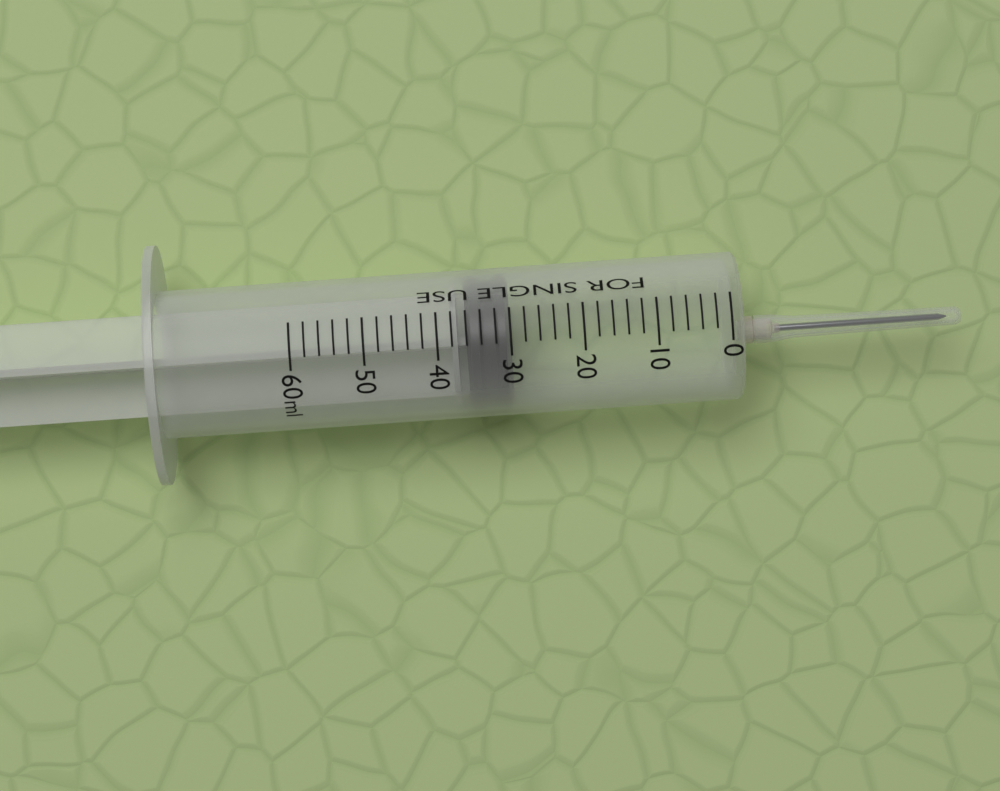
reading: 30 ml
